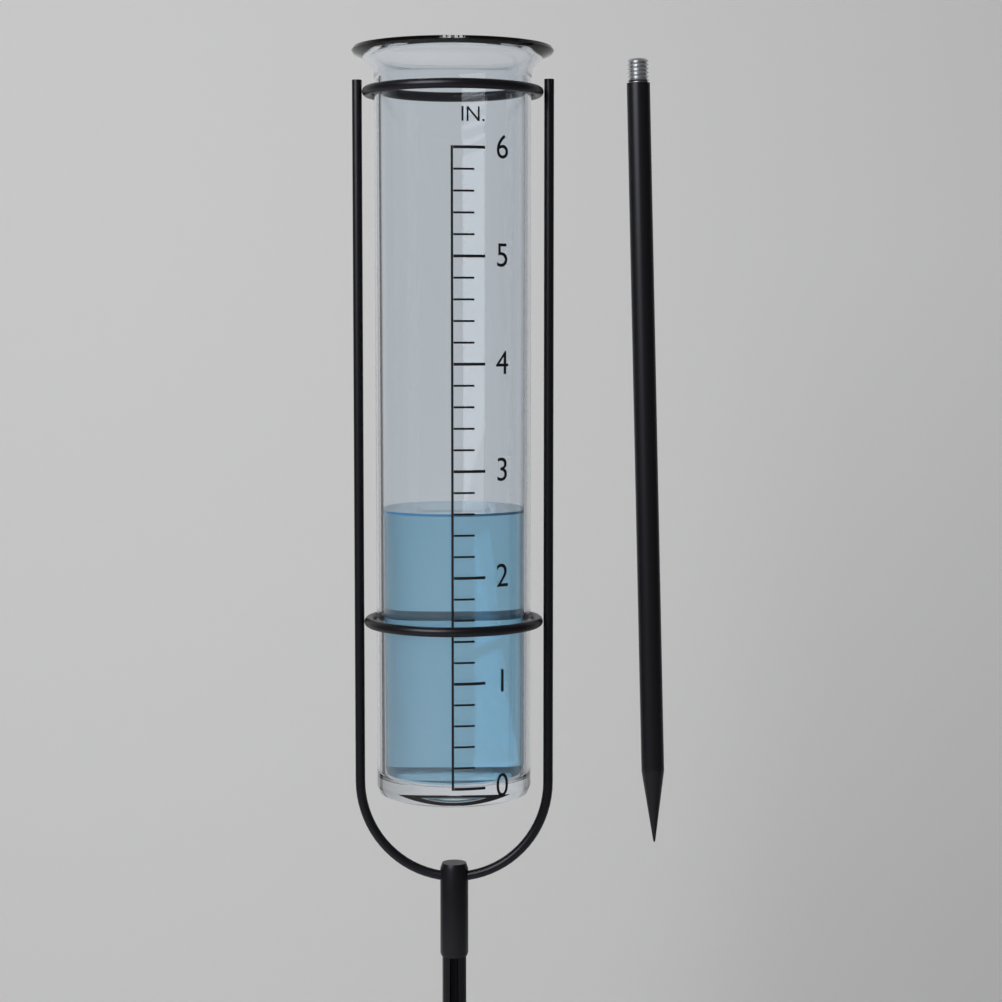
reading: 2.6 in
